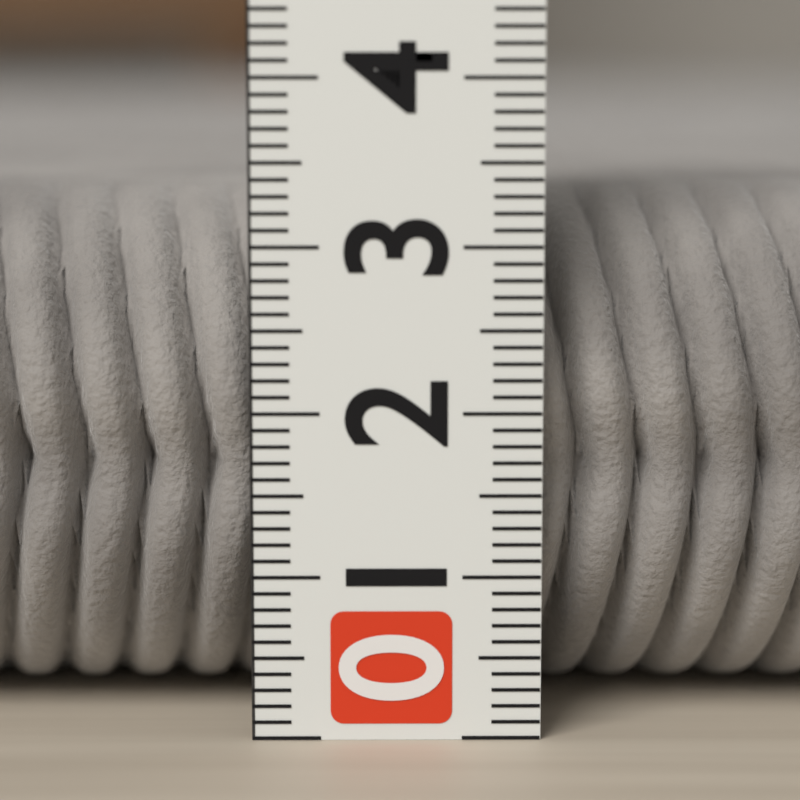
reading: 3.3 (no unit)
